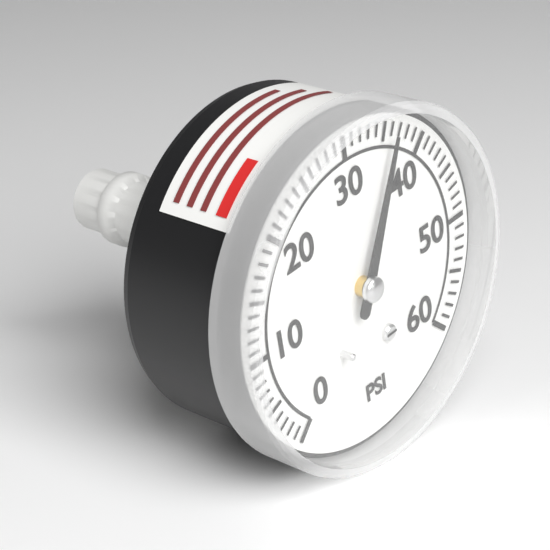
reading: 36 psi
